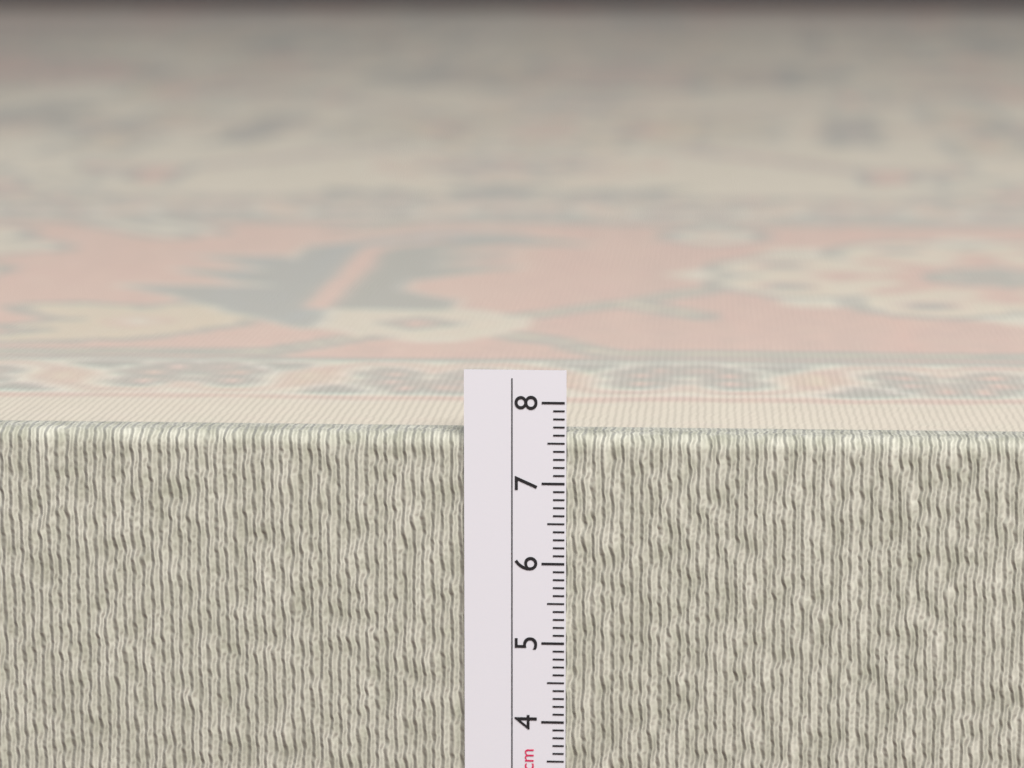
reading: 7.6 cm
